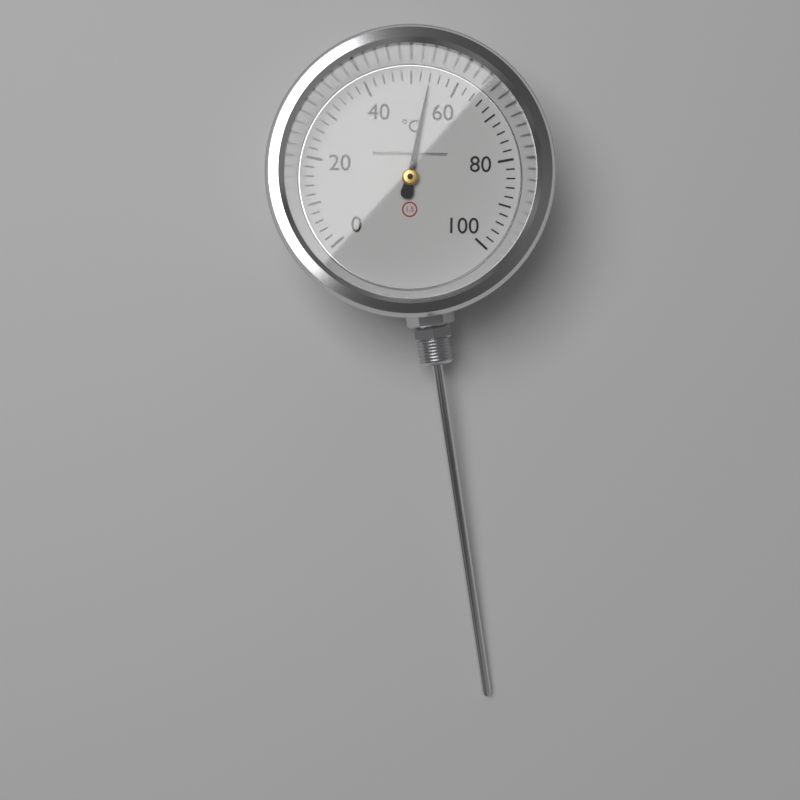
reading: 54 °C
